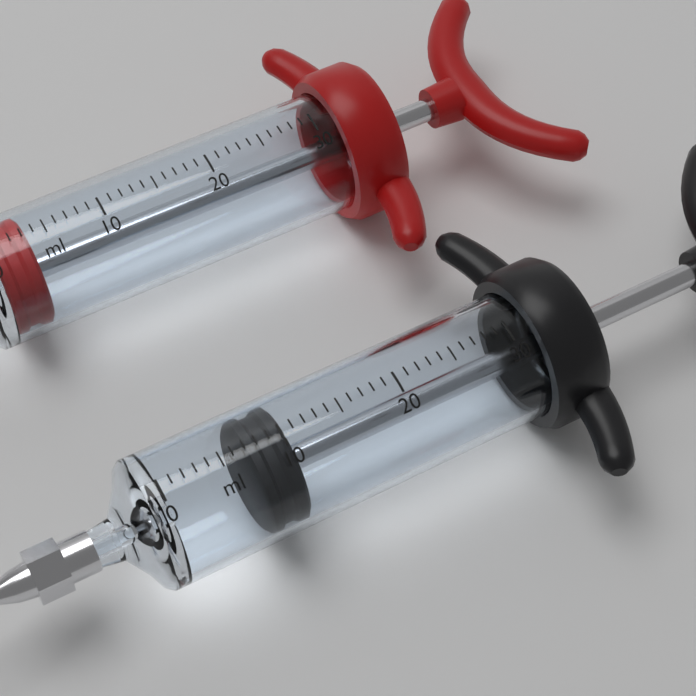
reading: 7 ml
